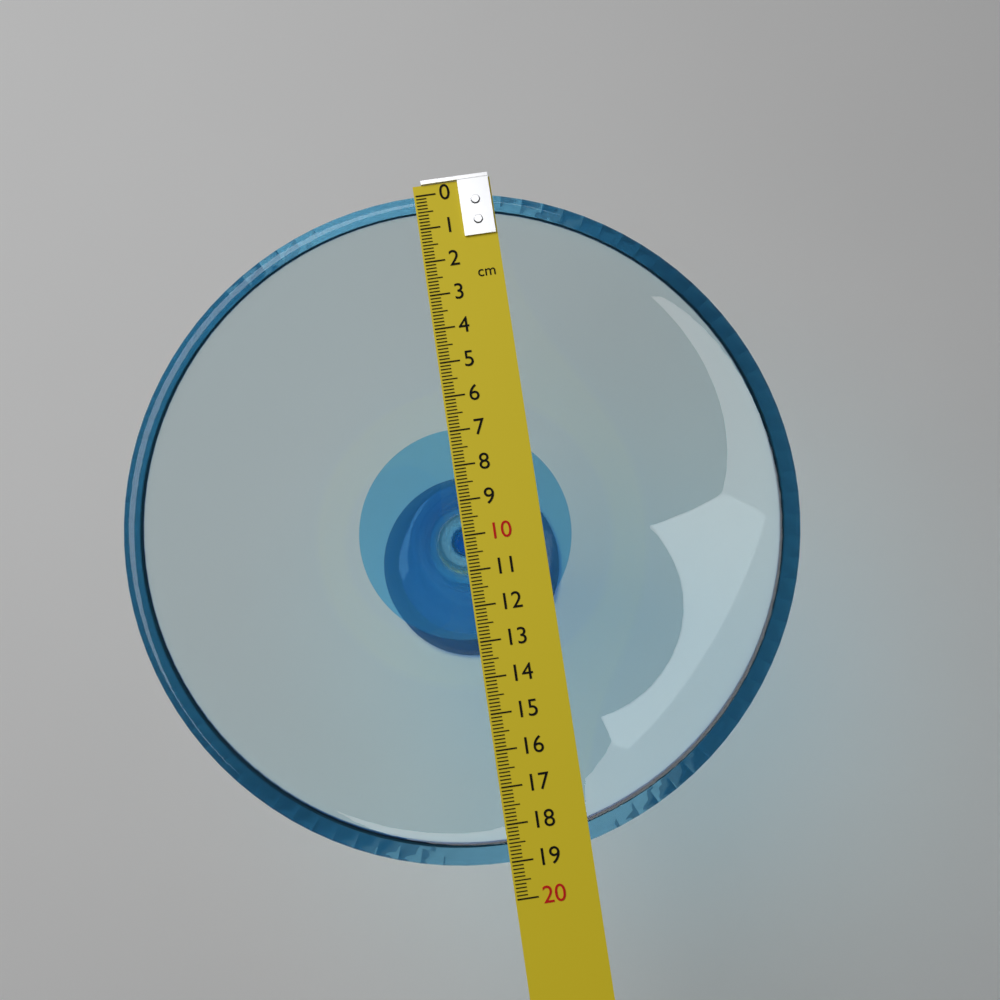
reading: 19.0 cm
